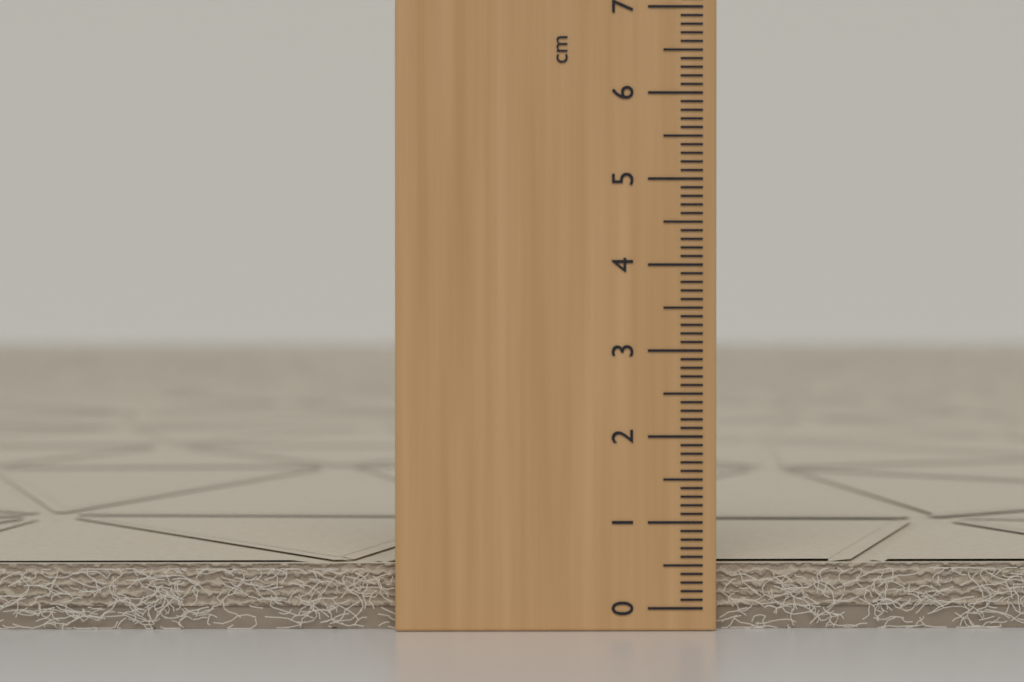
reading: 0.5 cm
